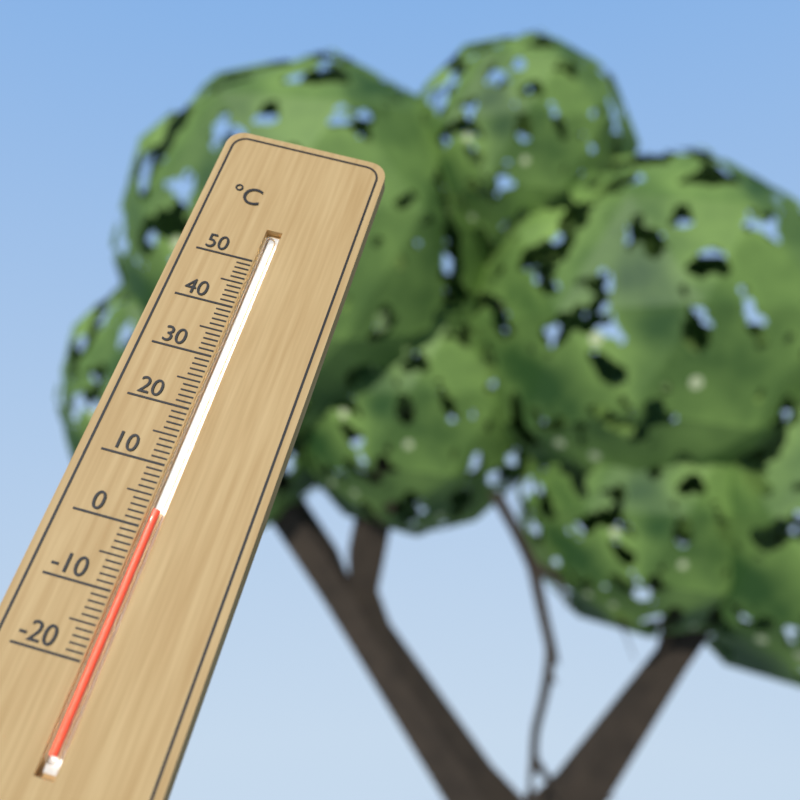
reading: 3 °C
